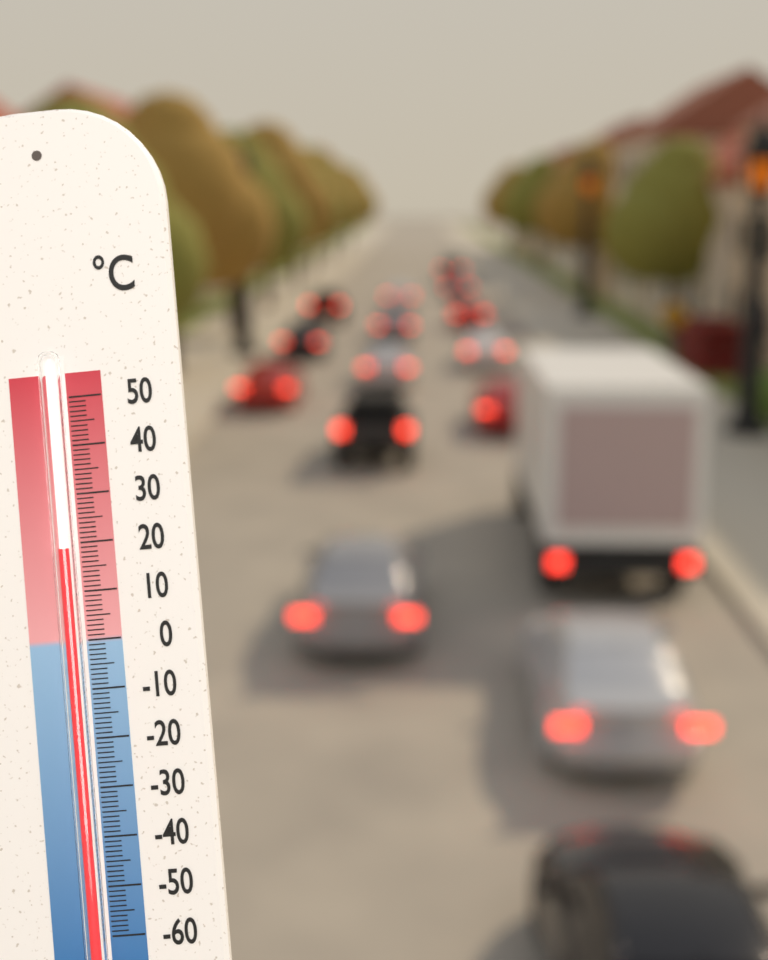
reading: 19 °C
